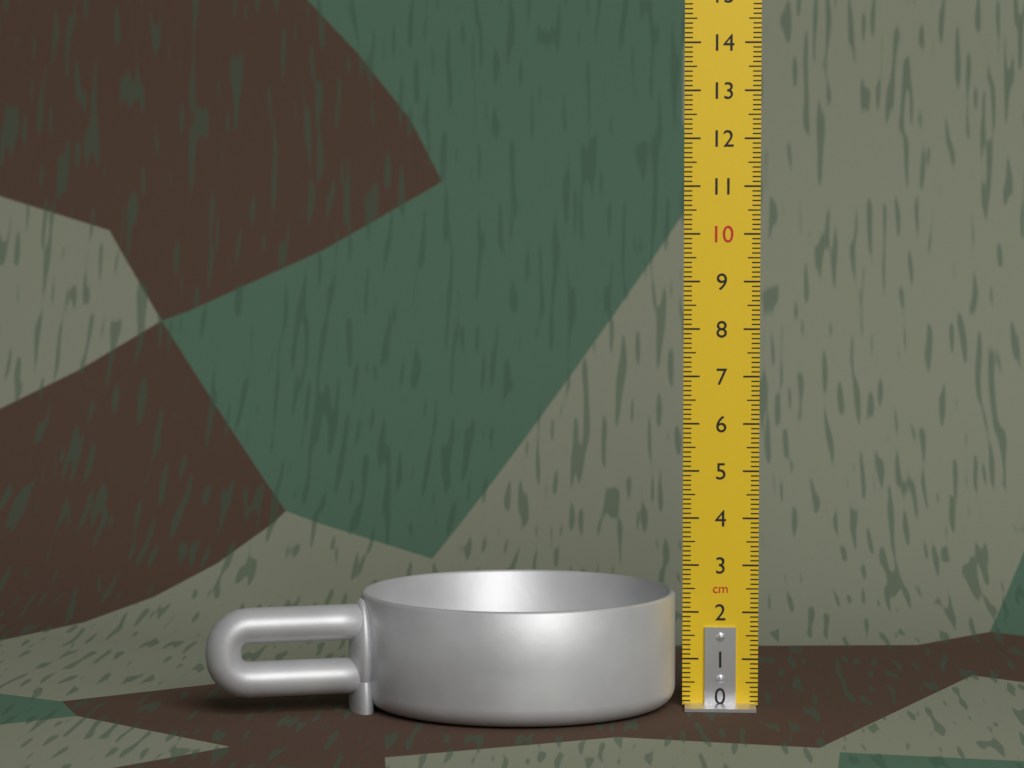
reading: 2.4 cm
